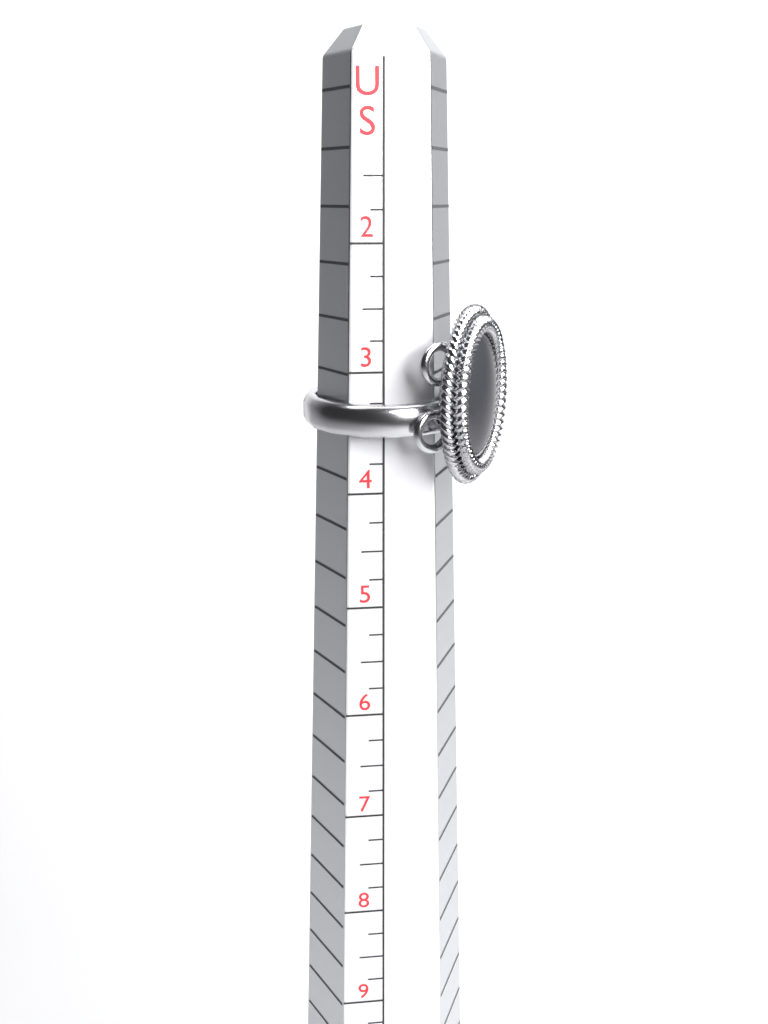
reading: 3.50 US
